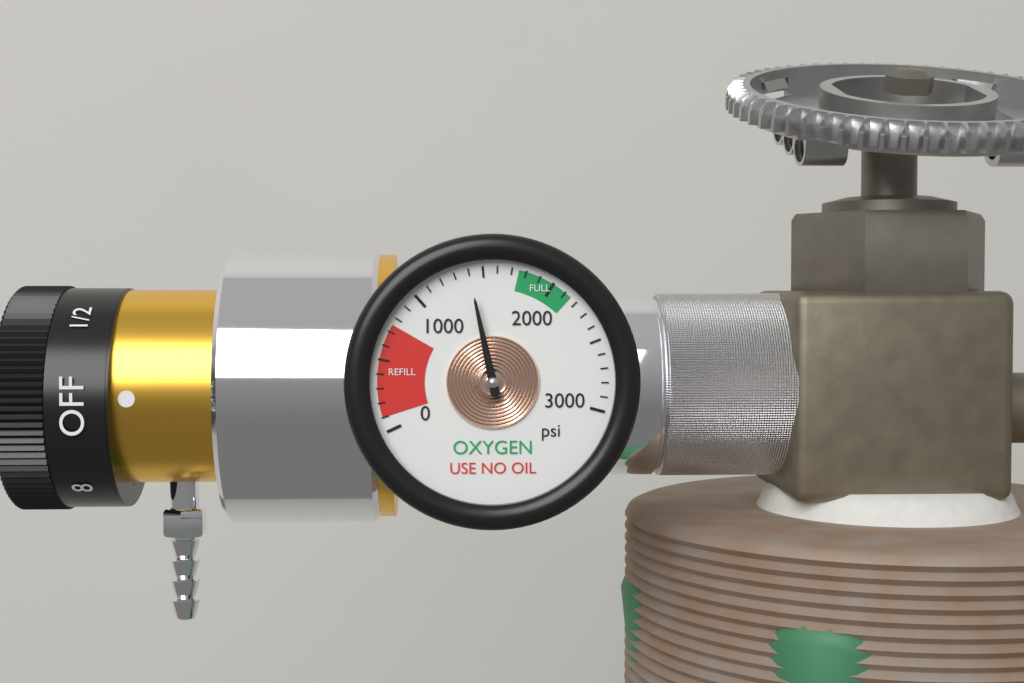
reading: 1400 psi
